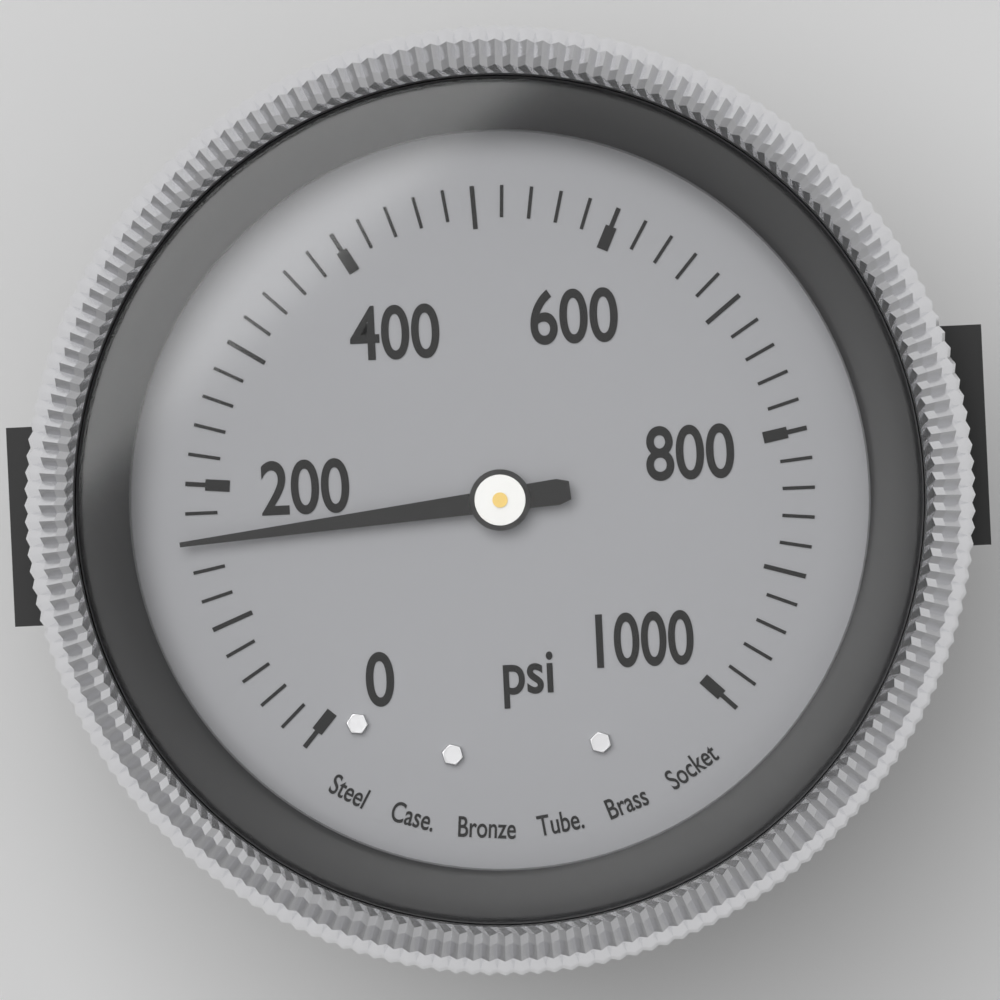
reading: 160 psi
